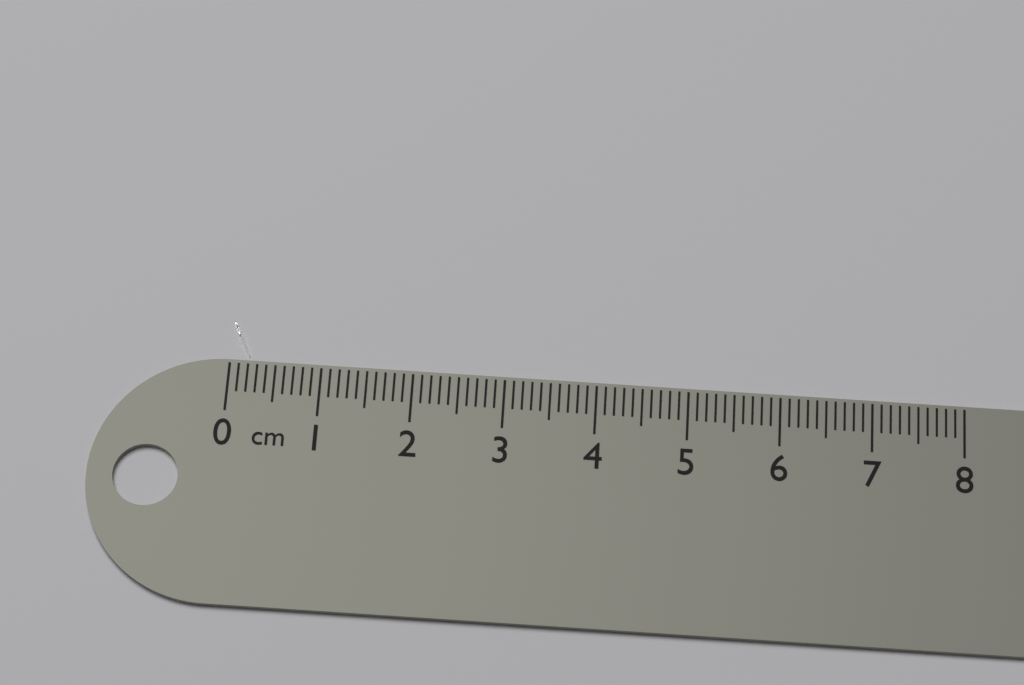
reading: 0.2 cm
